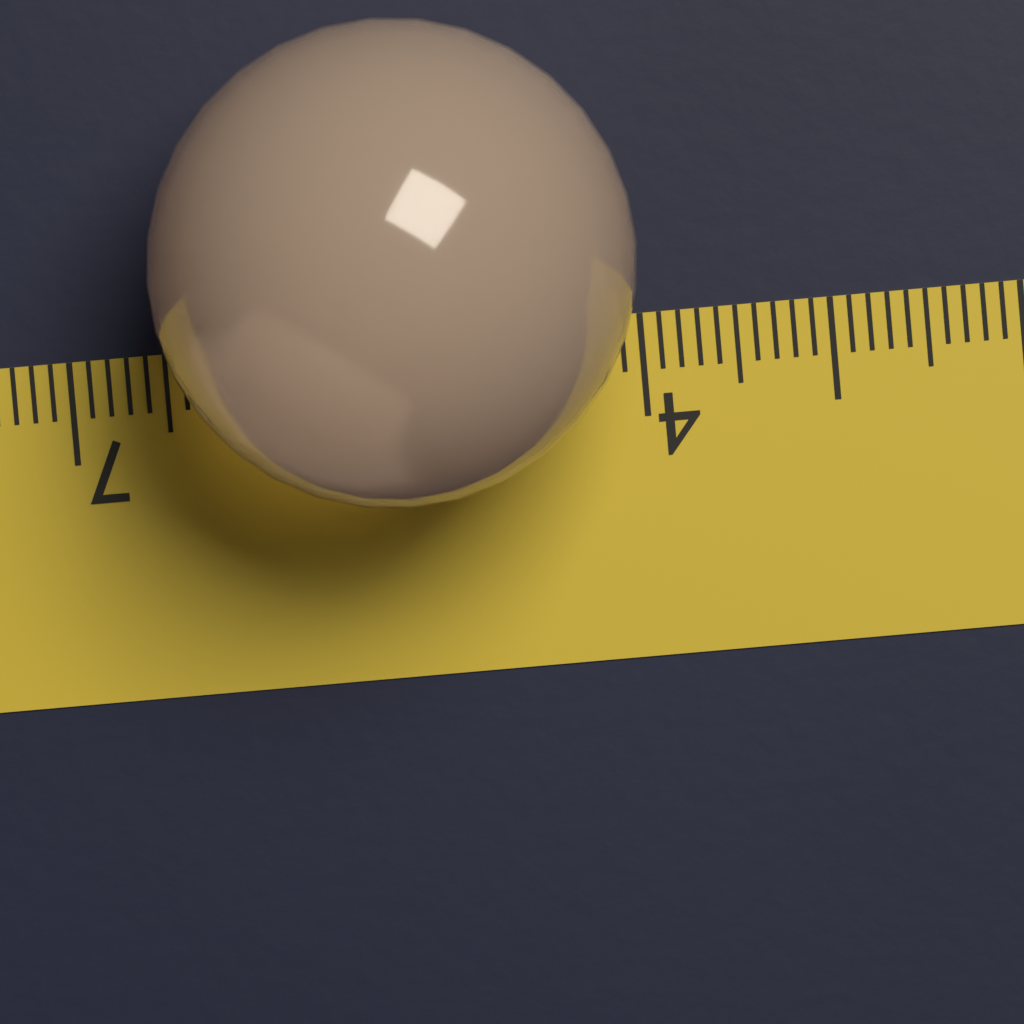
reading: 6.5 (no unit)
